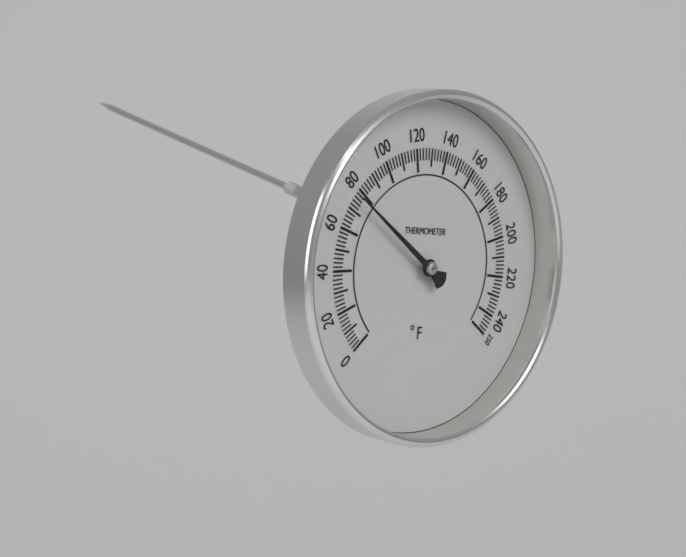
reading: 76 °F
